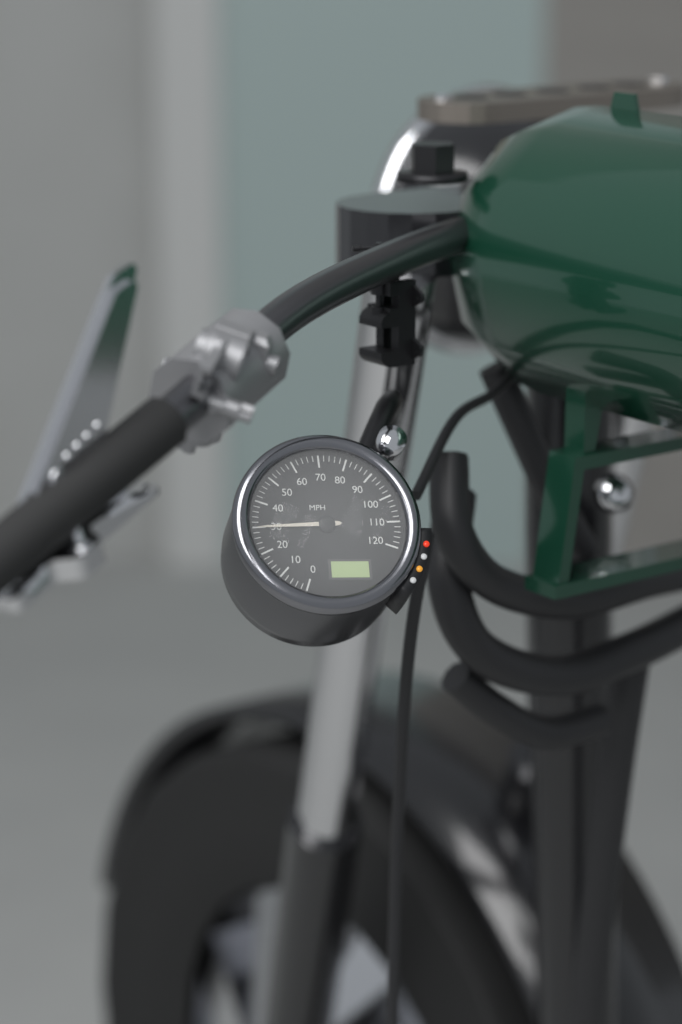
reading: 30 MPH
